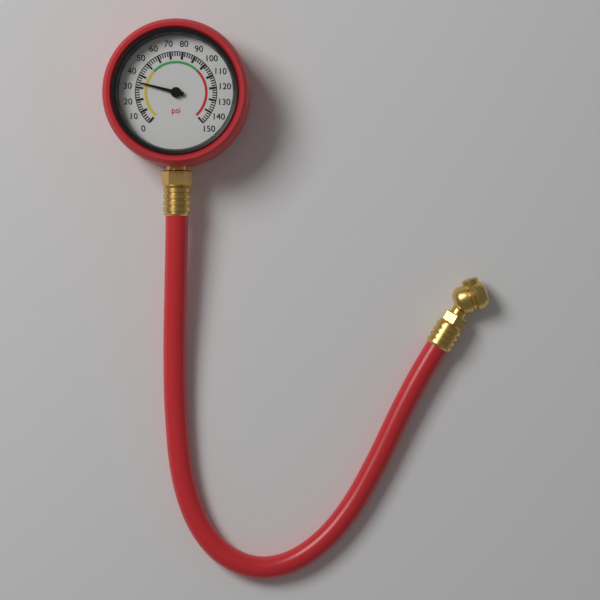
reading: 34 psi
